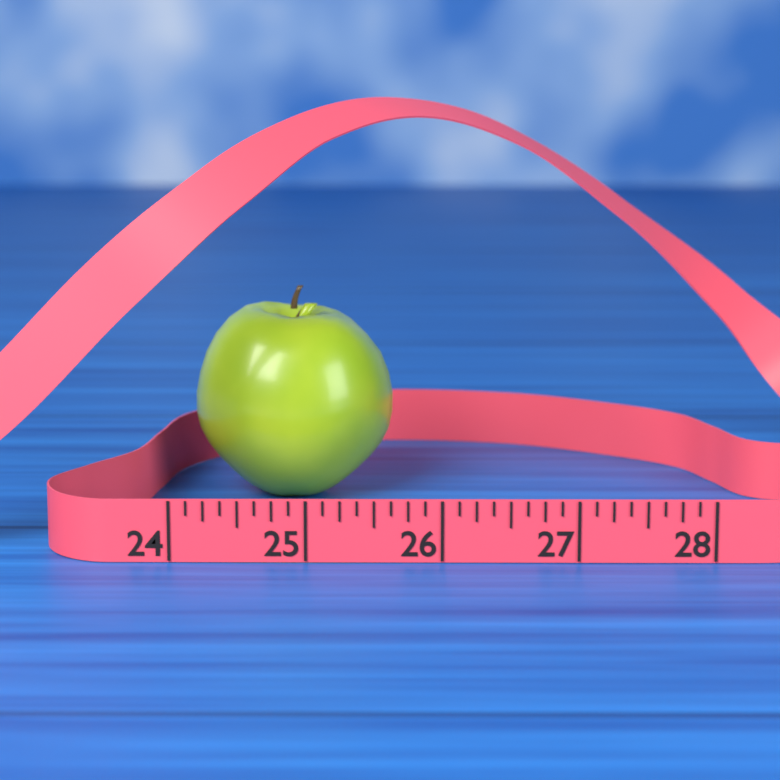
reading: 25.625 (no unit)
